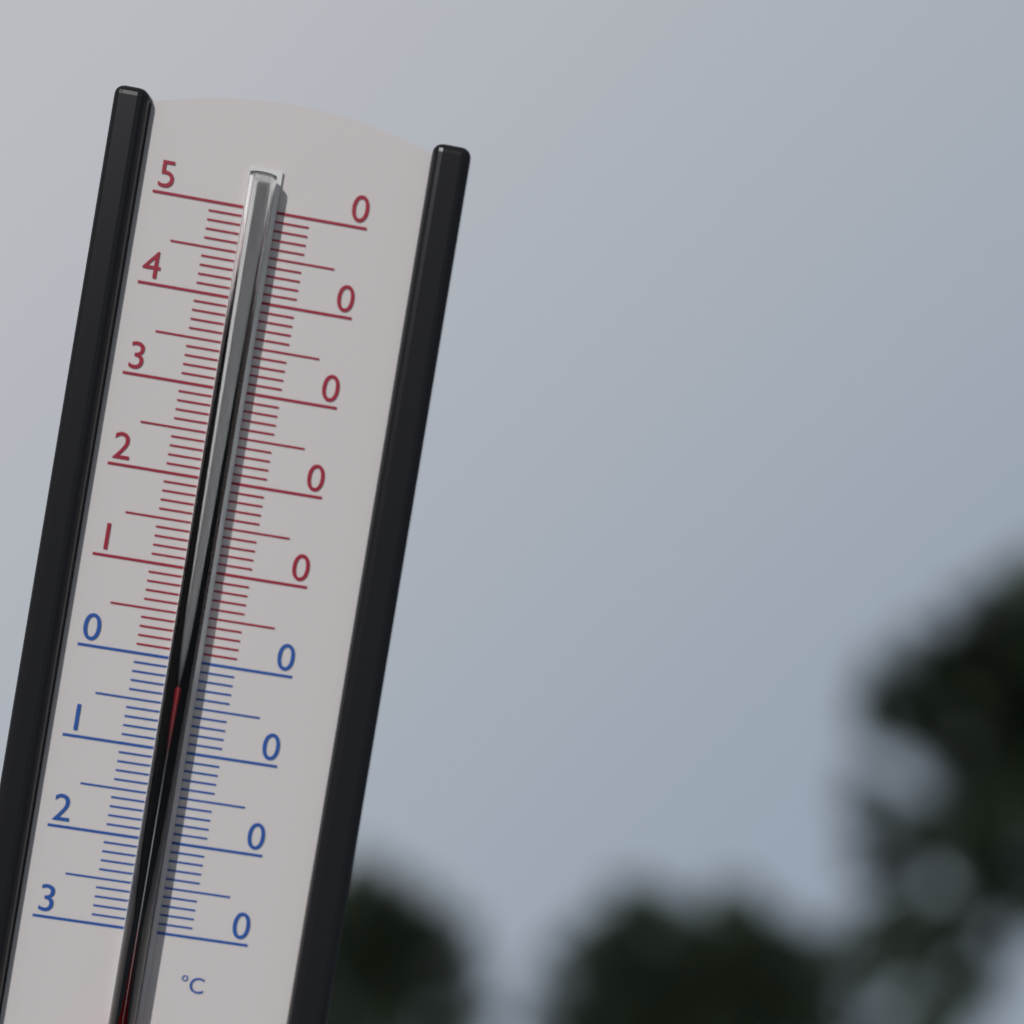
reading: -2 °C
